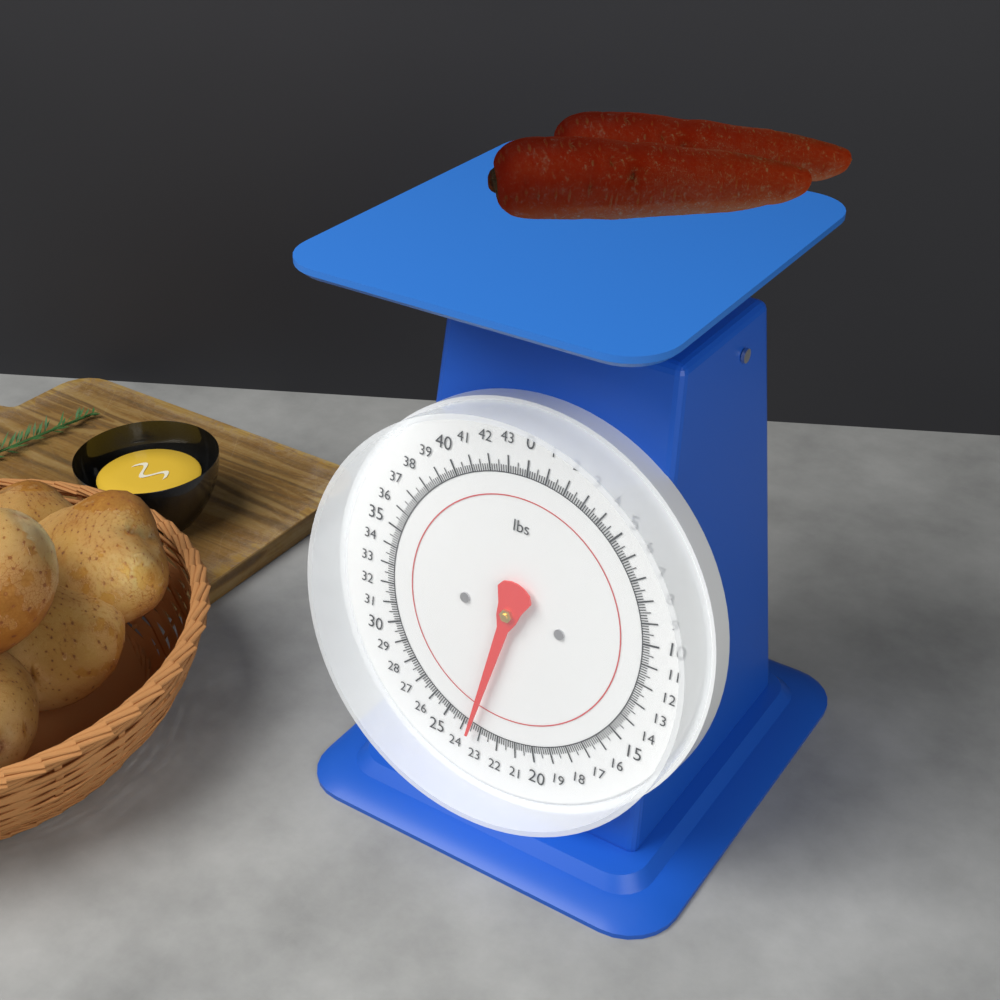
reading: 23.500 lbs
